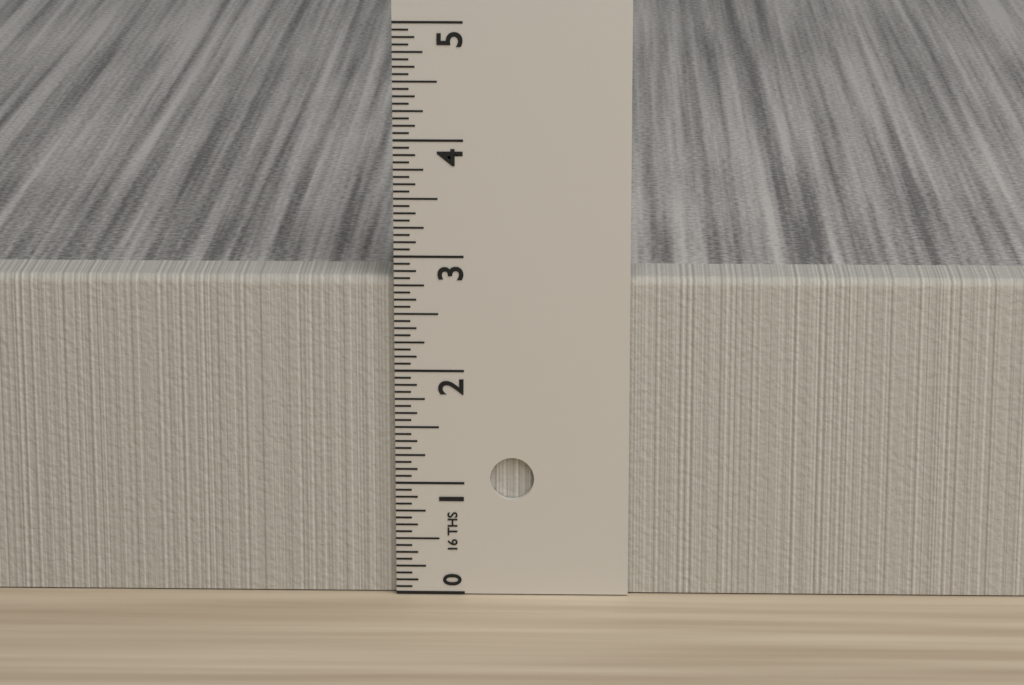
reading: 2.8125 in
